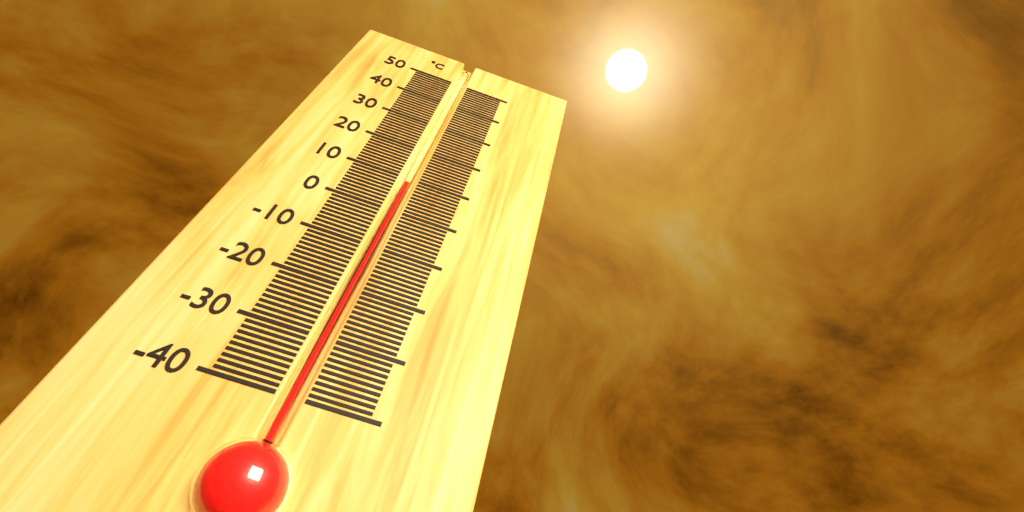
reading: 9 °C
